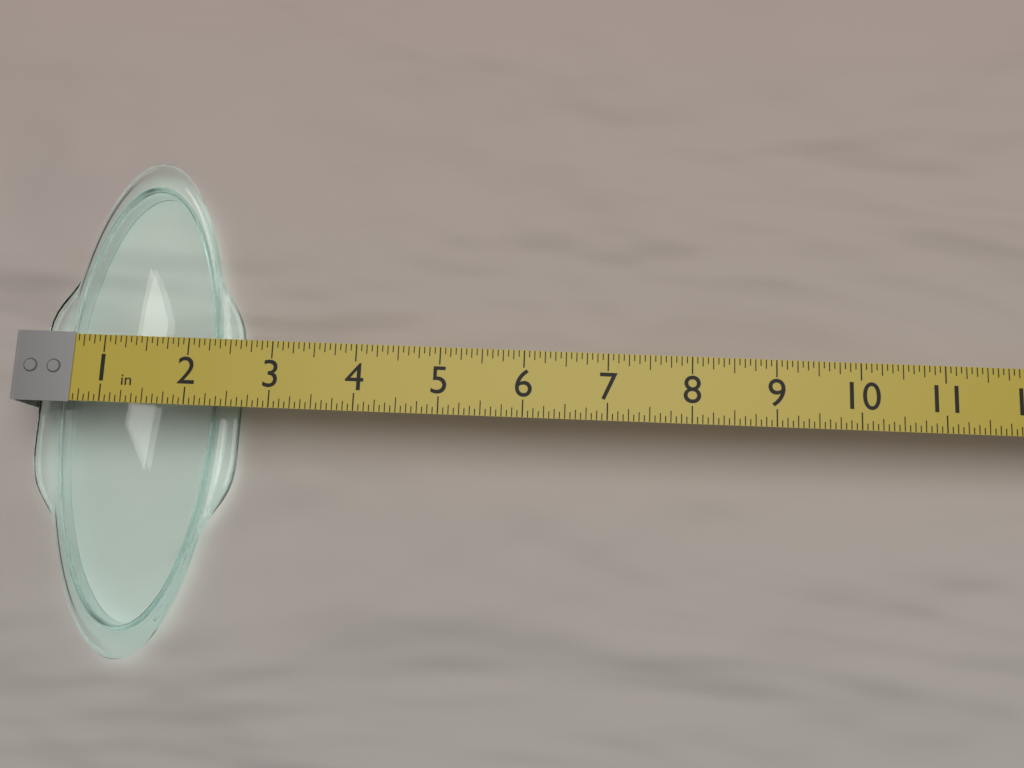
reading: 2.5000 in
